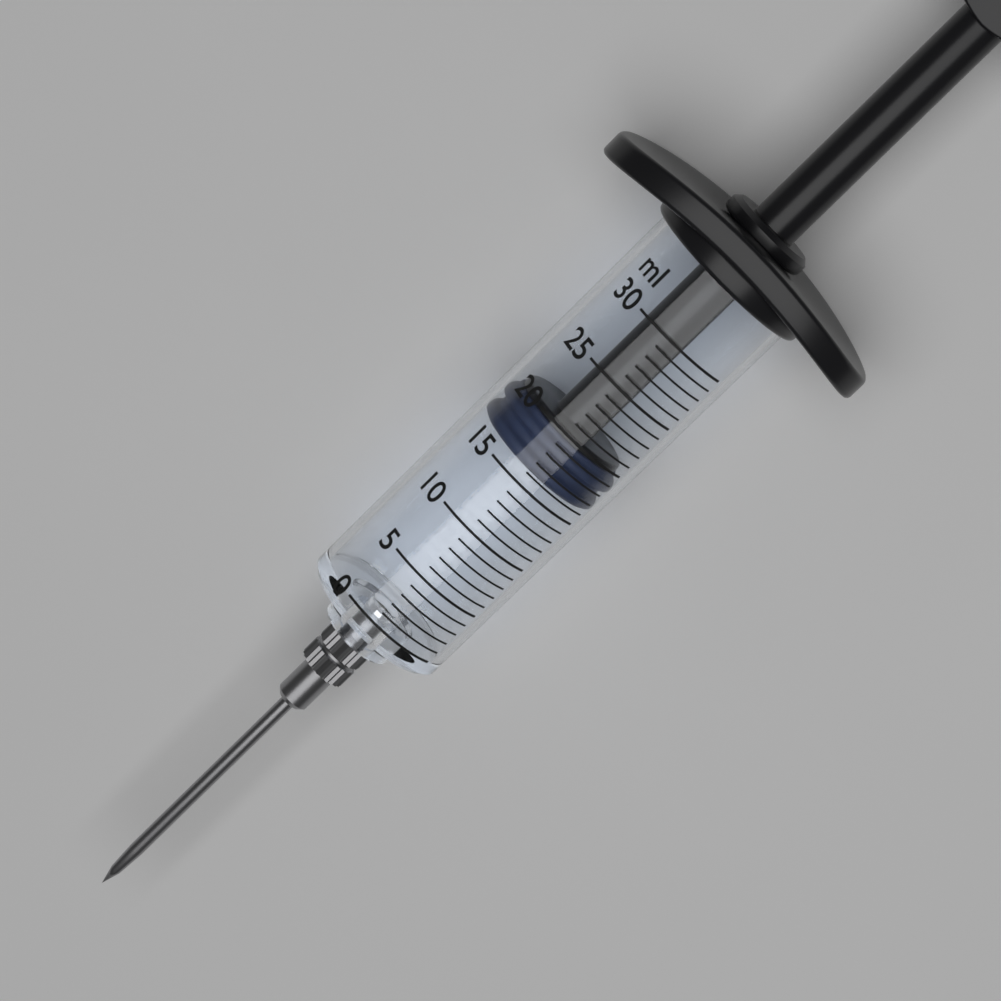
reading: 16 ml
